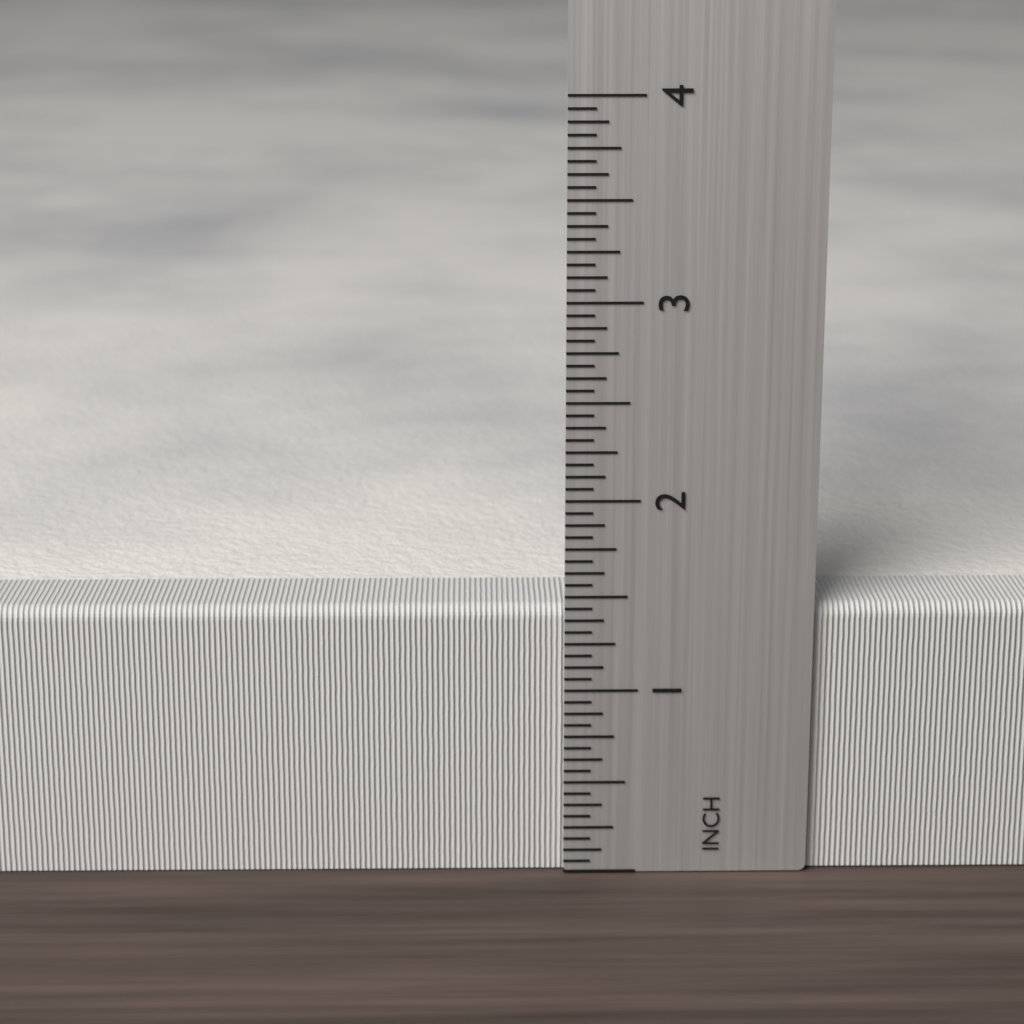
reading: 1.4375 inch
